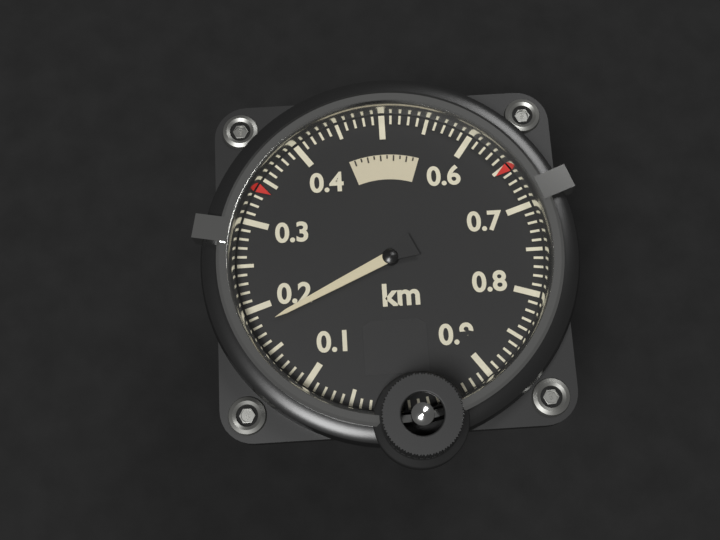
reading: 0.18 km
